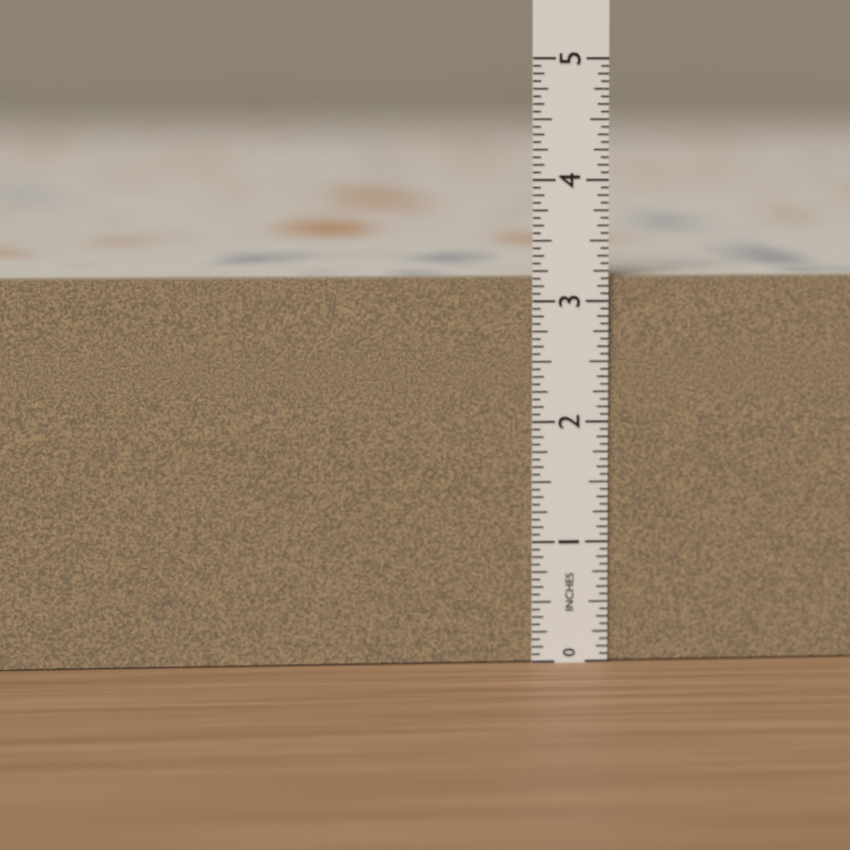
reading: 3.1875 in
